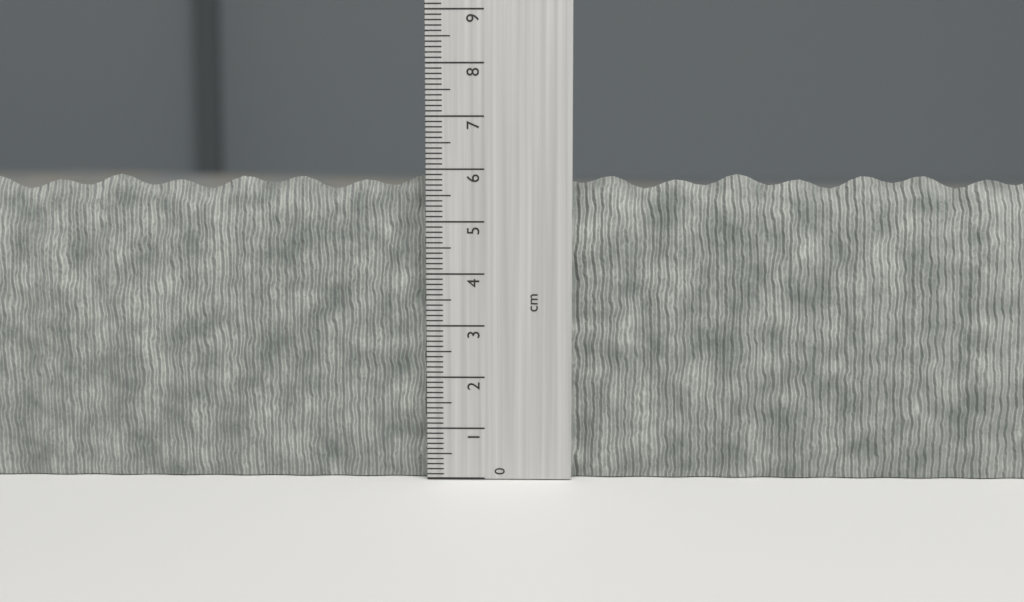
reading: 5.9 cm
